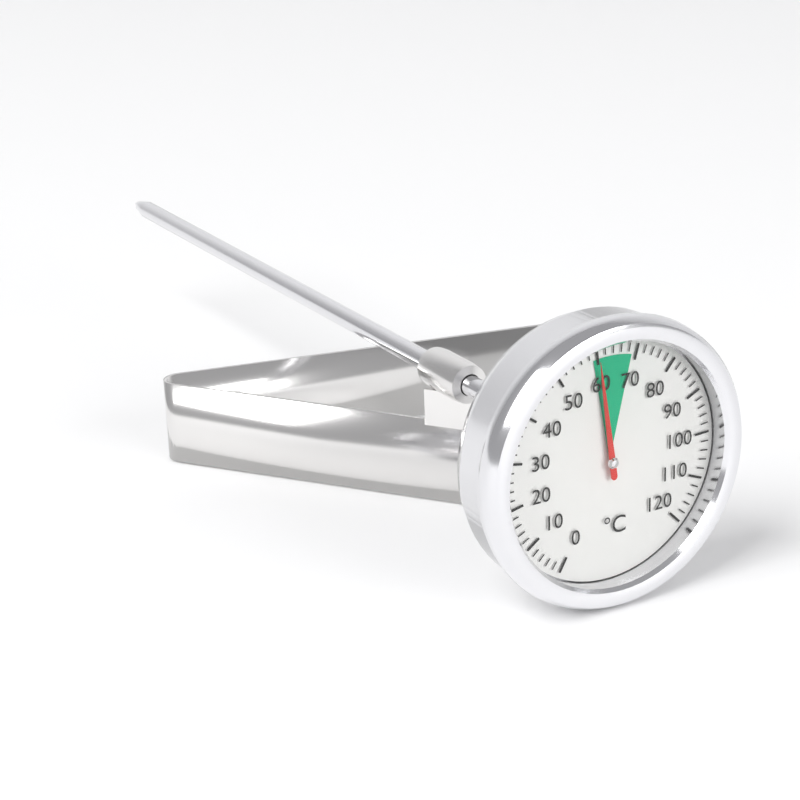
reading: 60 °C
